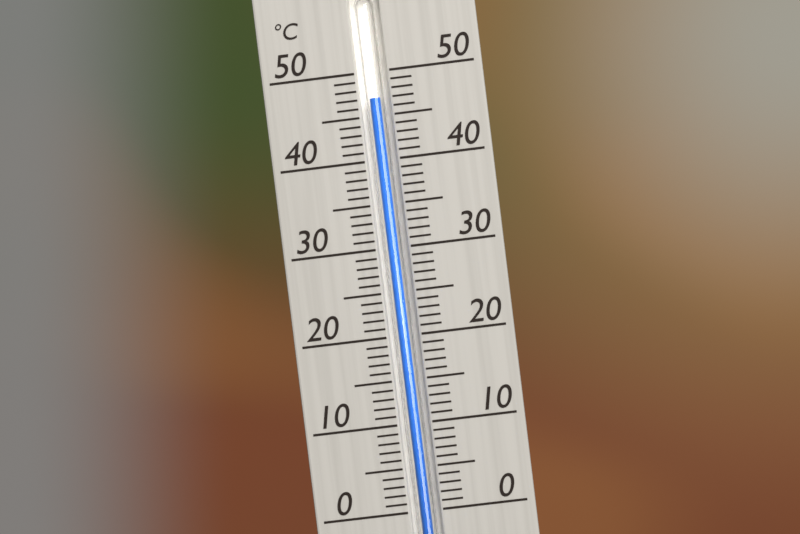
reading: 47 °C
